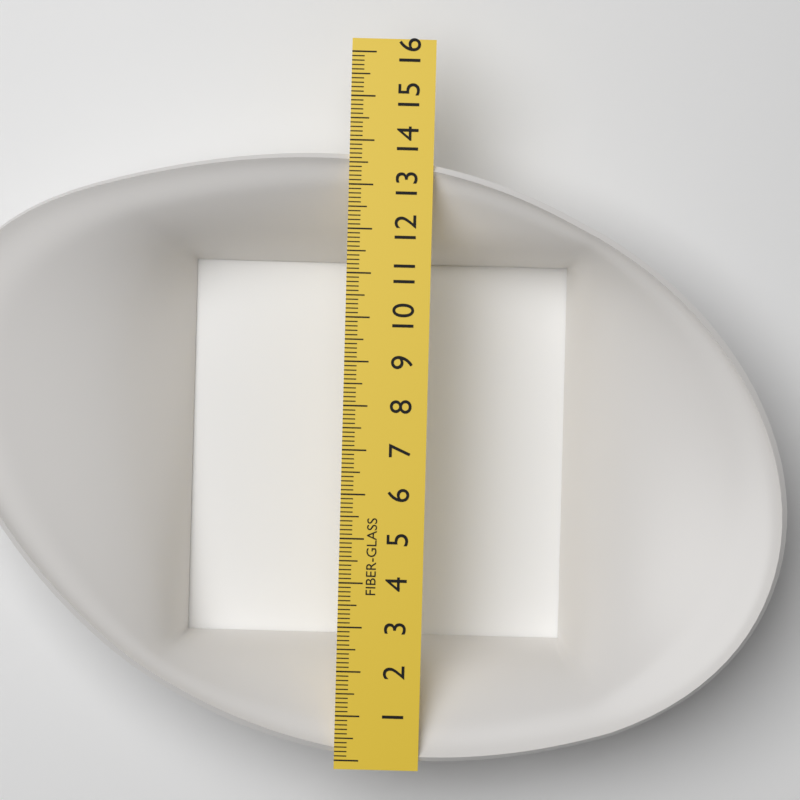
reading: 13.7 (no unit)
